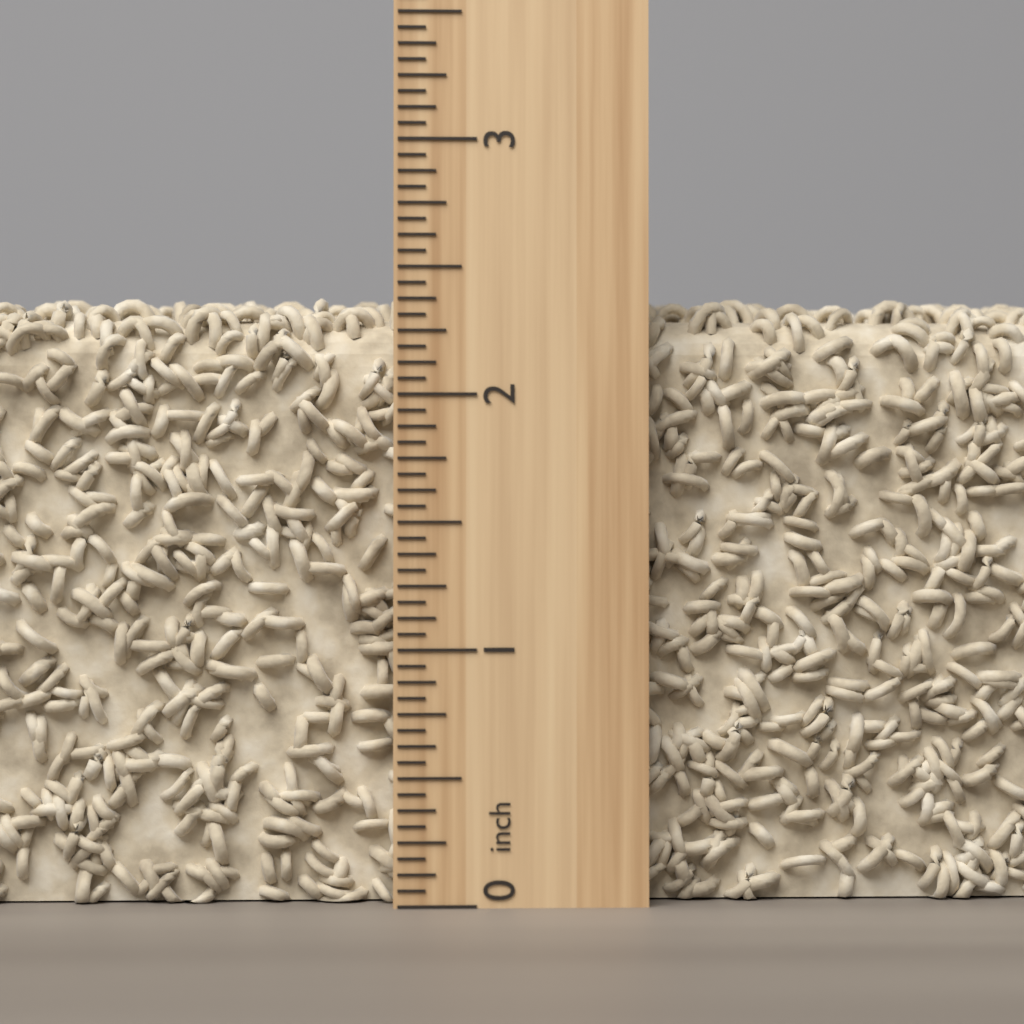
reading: 2.4375 inch
